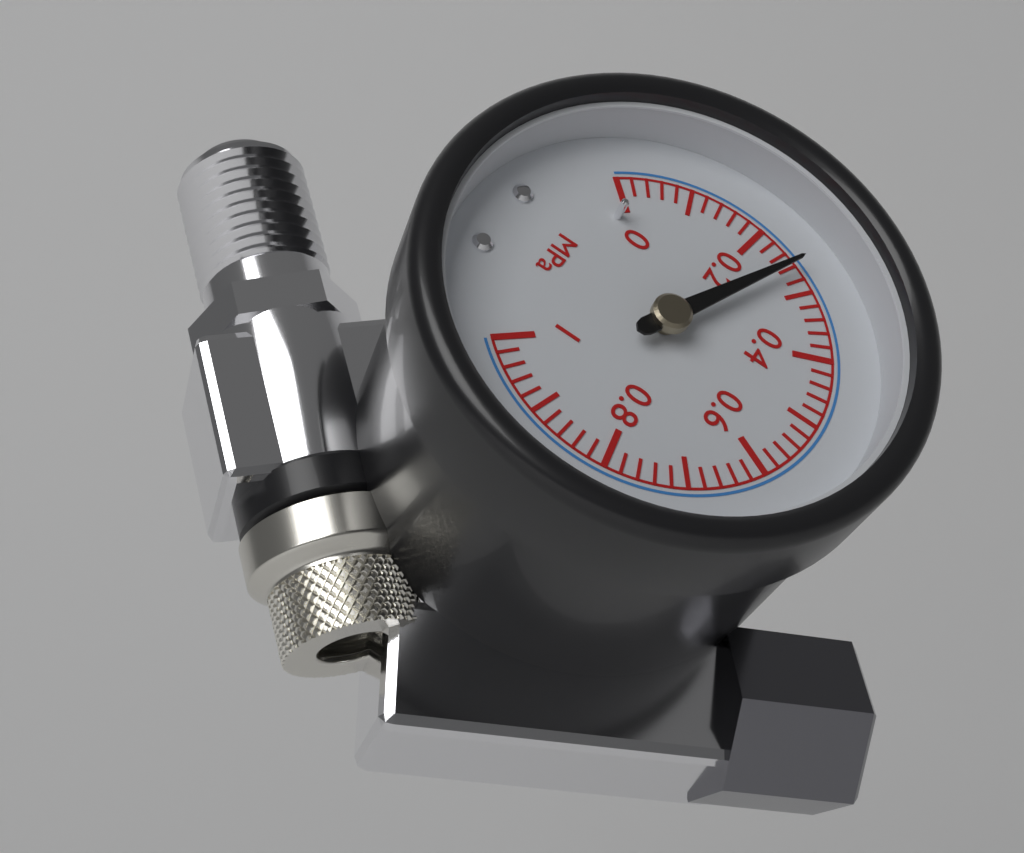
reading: 0.26 MPa
